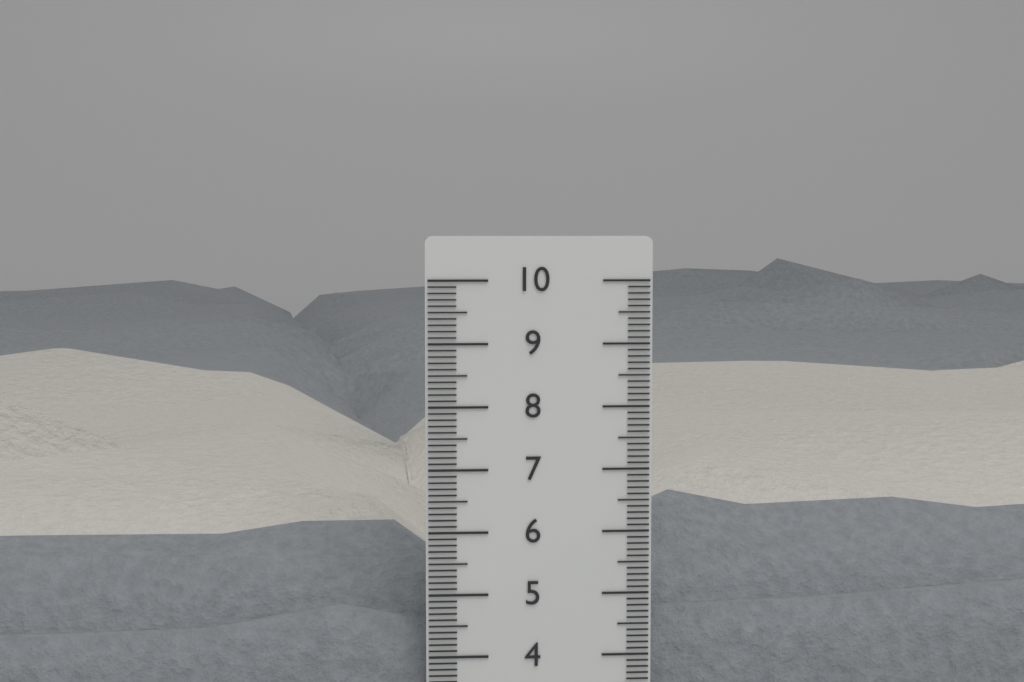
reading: 8.9 cm
